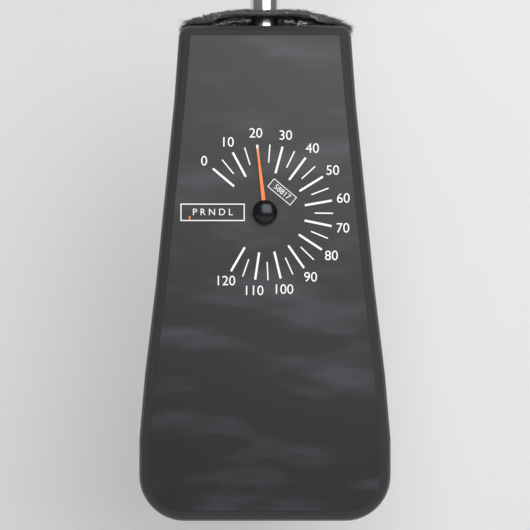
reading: 20 (no unit)
